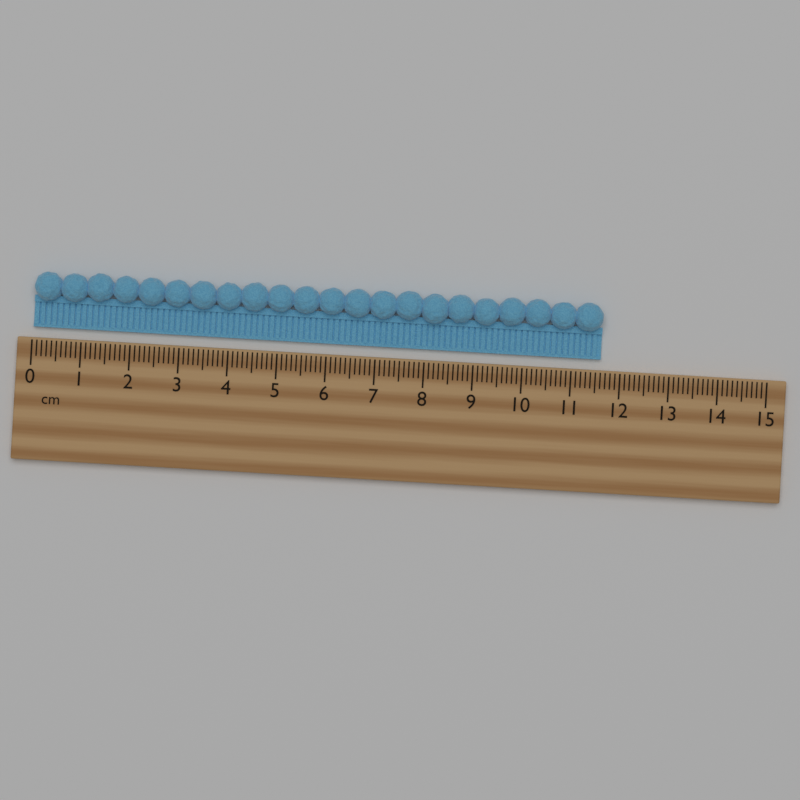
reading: 11.6 cm
